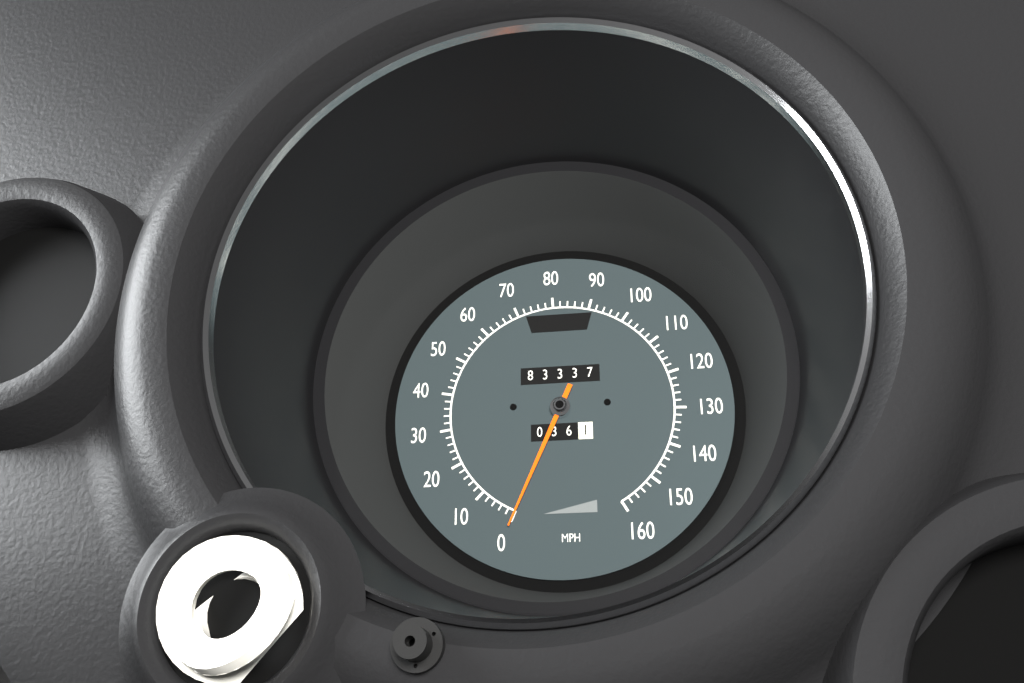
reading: 0 MPH
